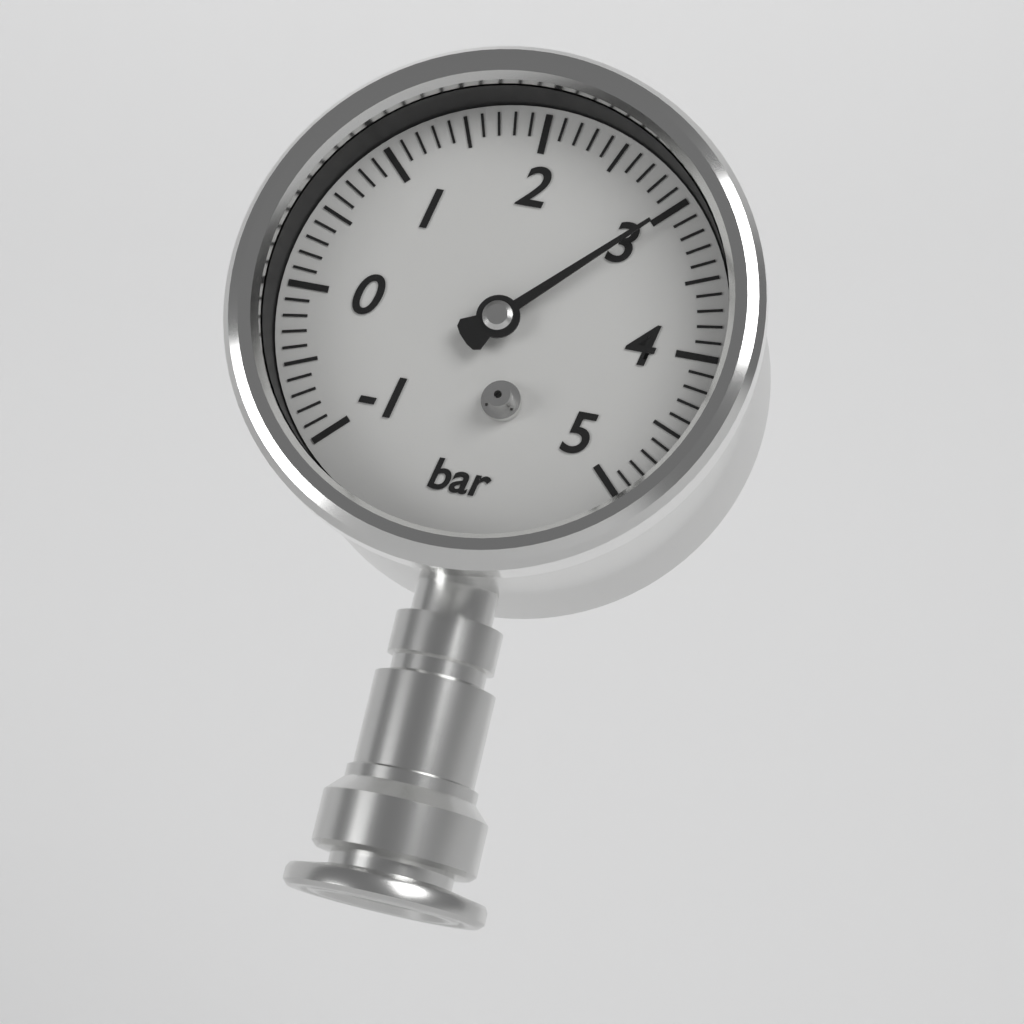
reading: 3.0 bar
